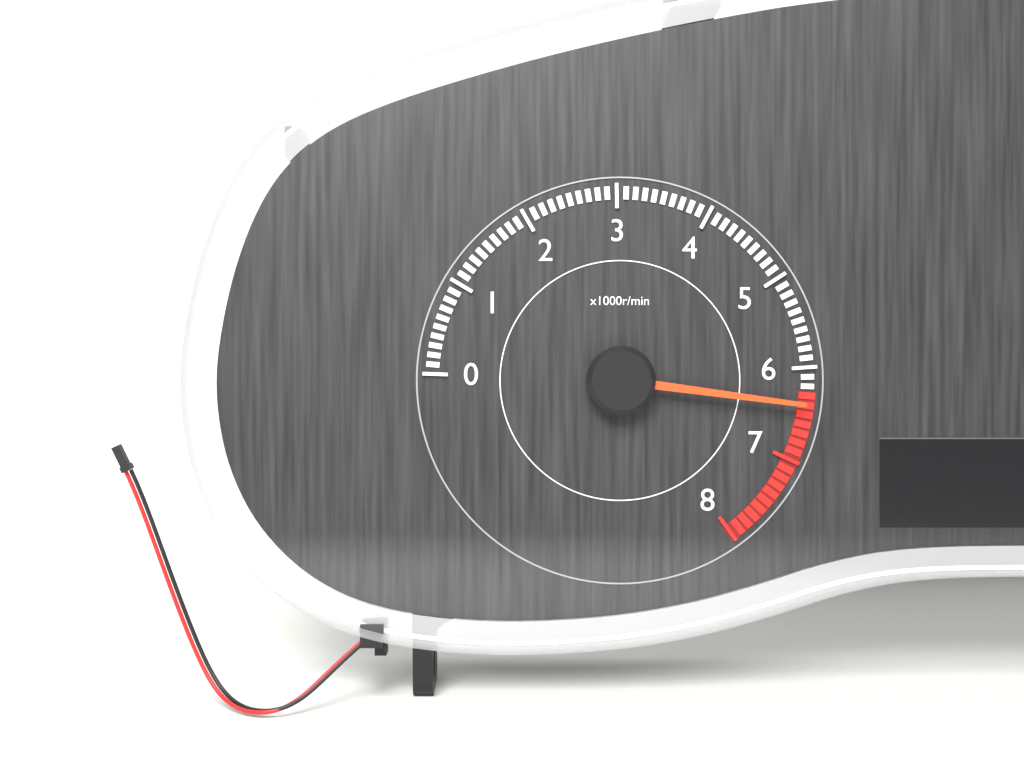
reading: 6400 r/min
